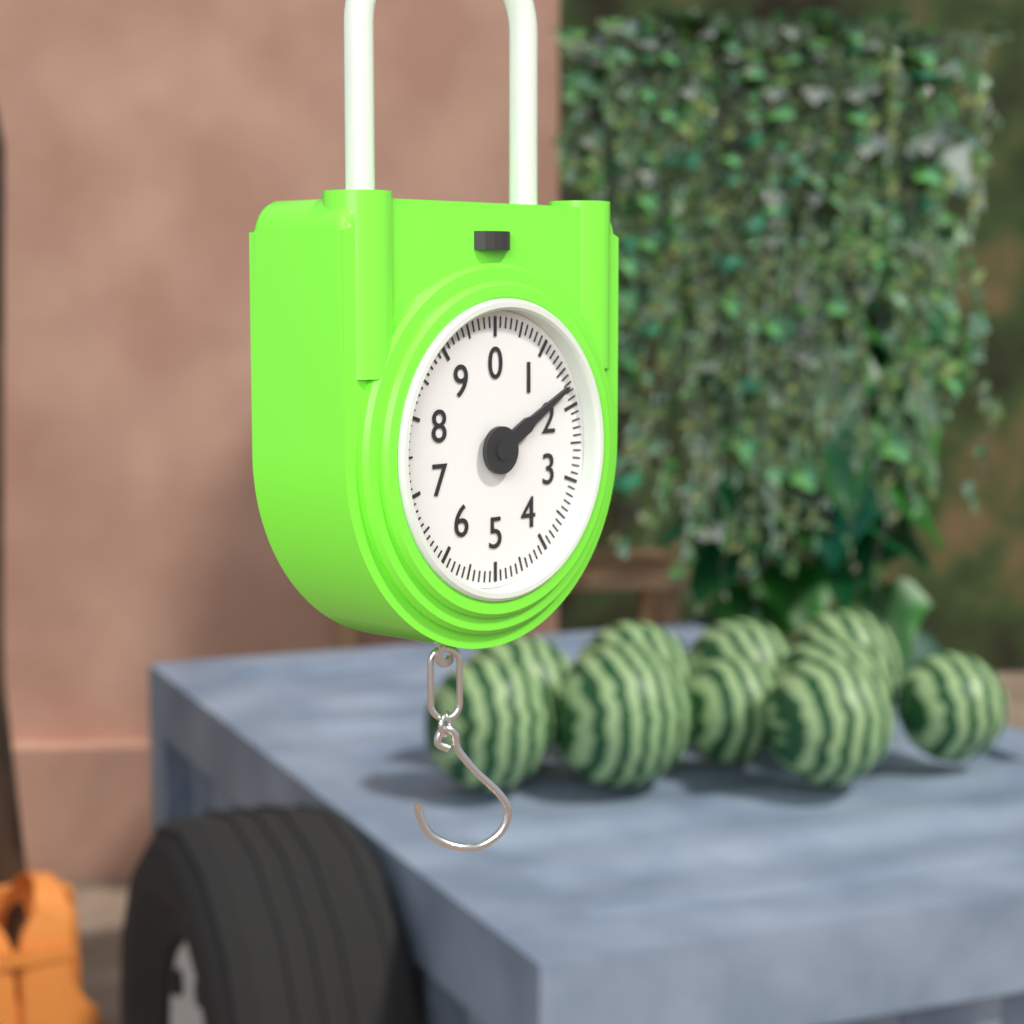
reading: 1.7 (no unit)
